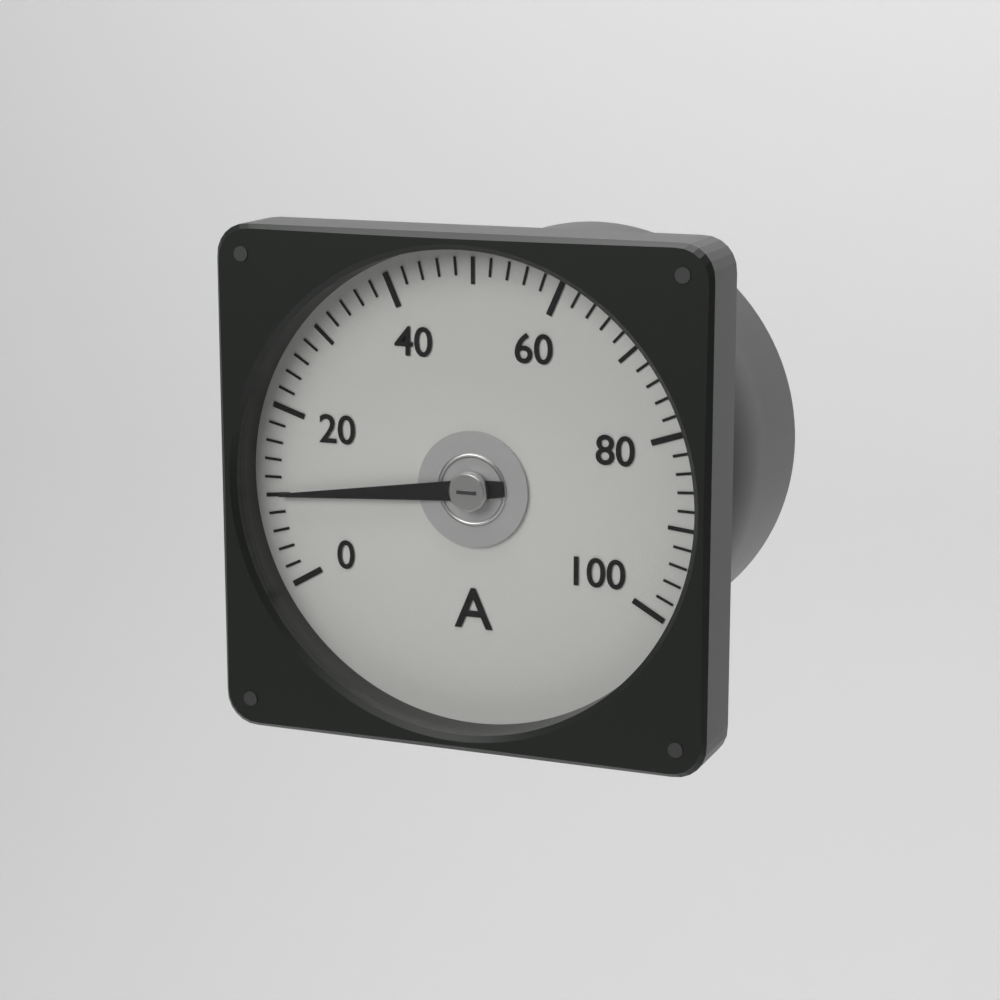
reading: 10 A
